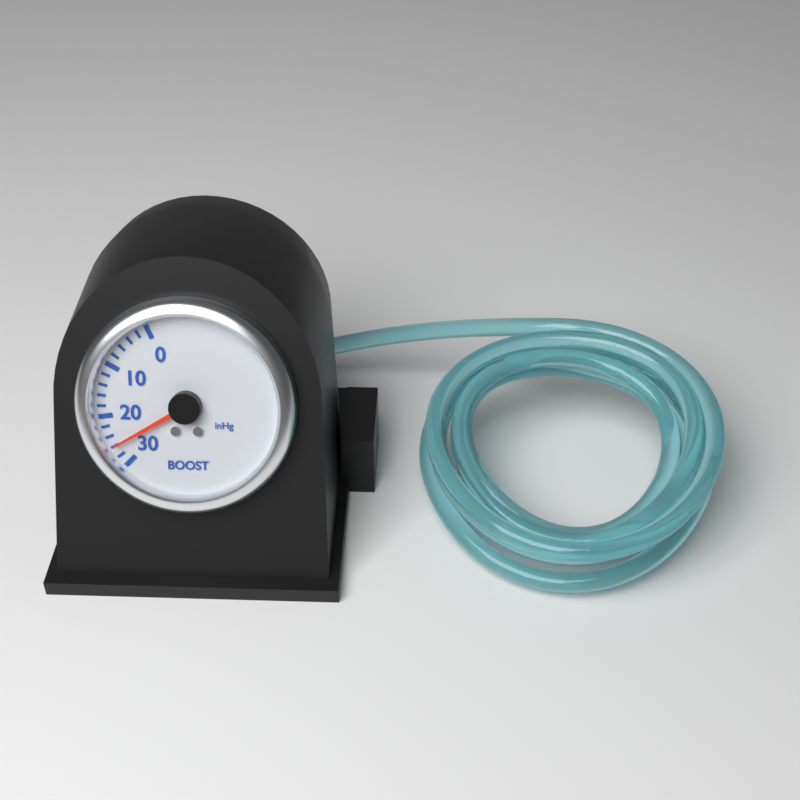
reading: 26 inHg
